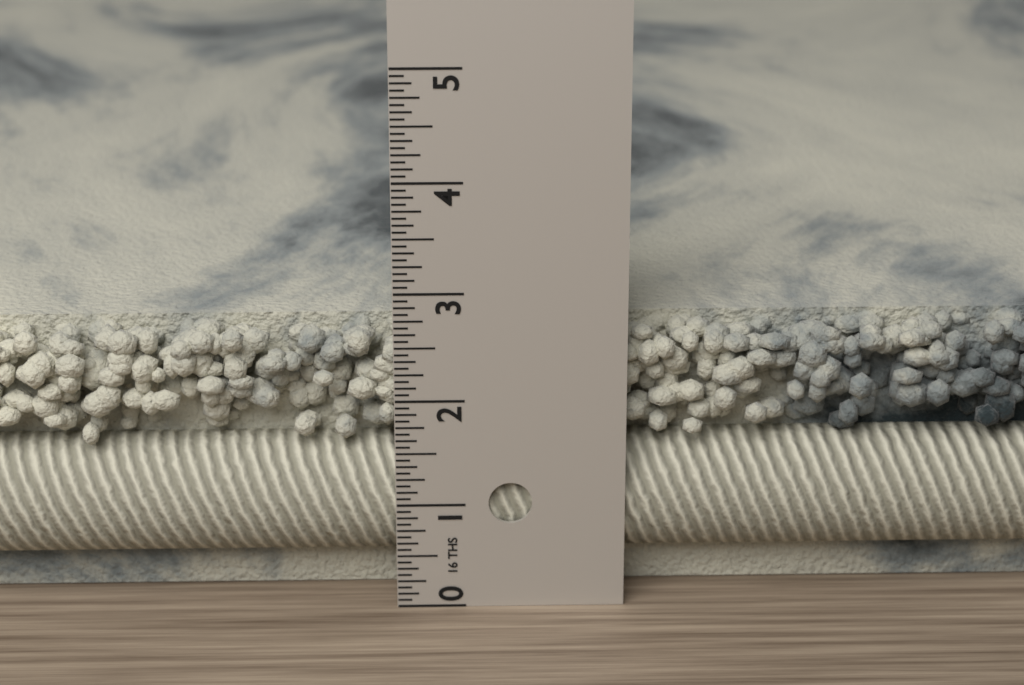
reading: 2.6250 in
